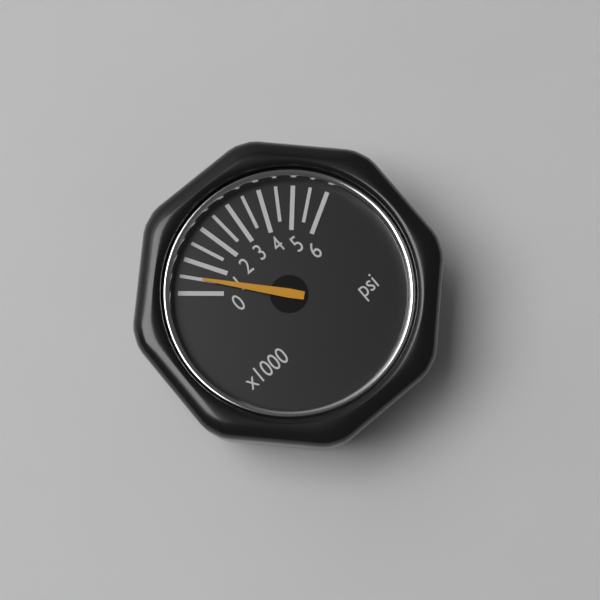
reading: 500 psi
